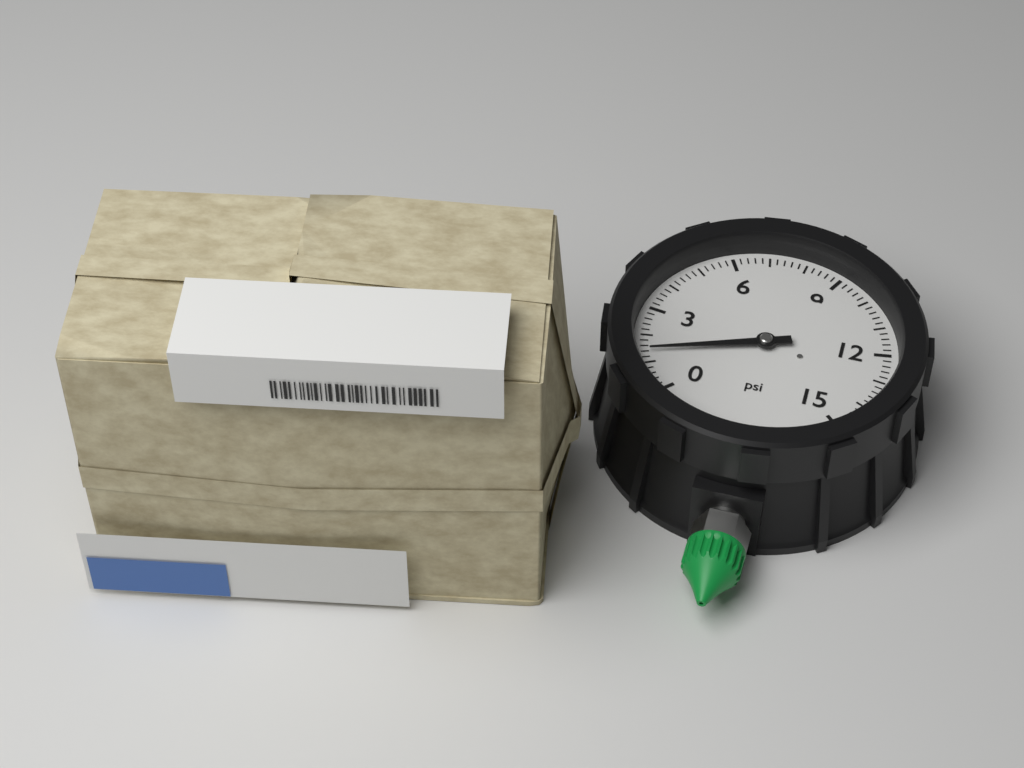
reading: 1.4 psi
